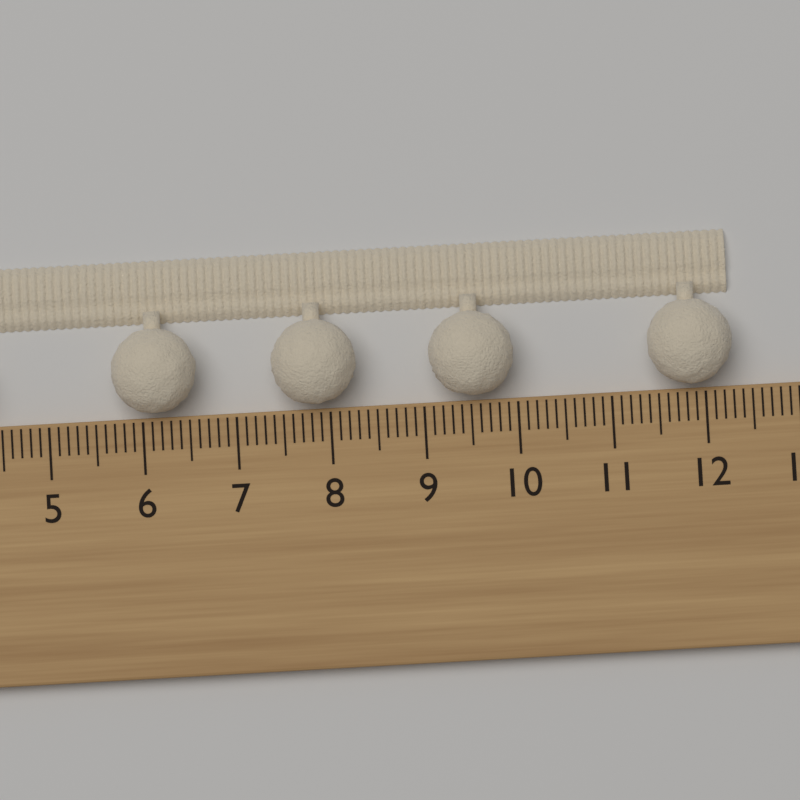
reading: 12.3 cm
